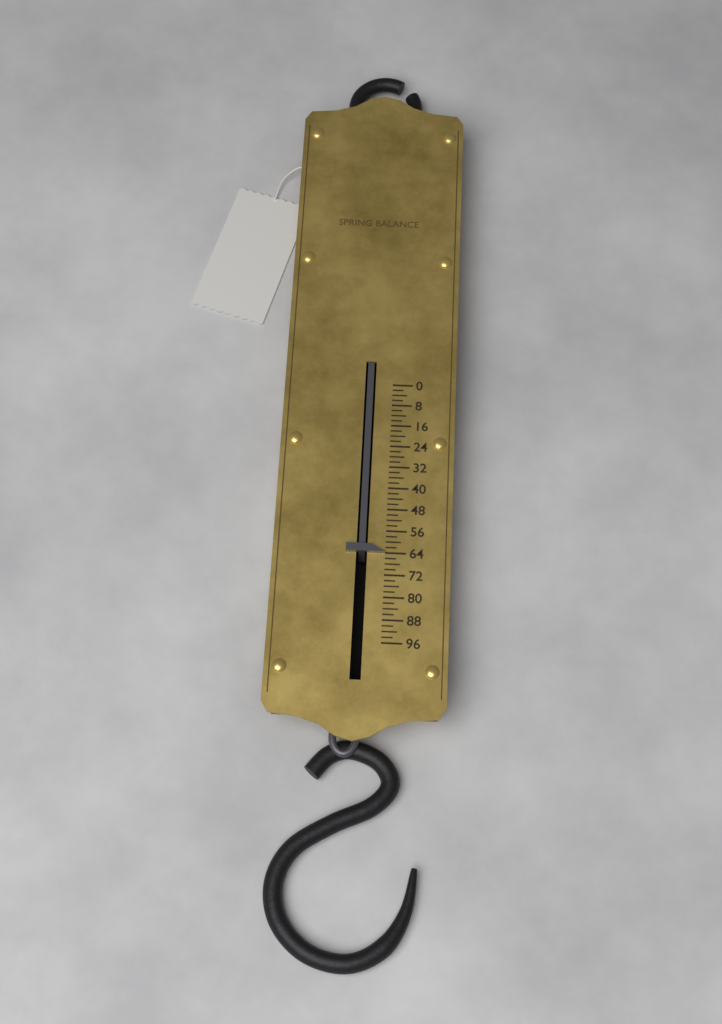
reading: 64 (no unit)
